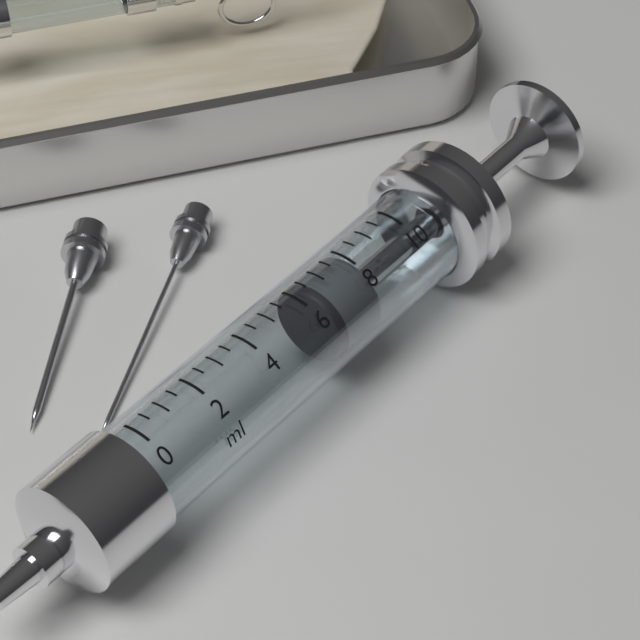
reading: 6.5 ml
